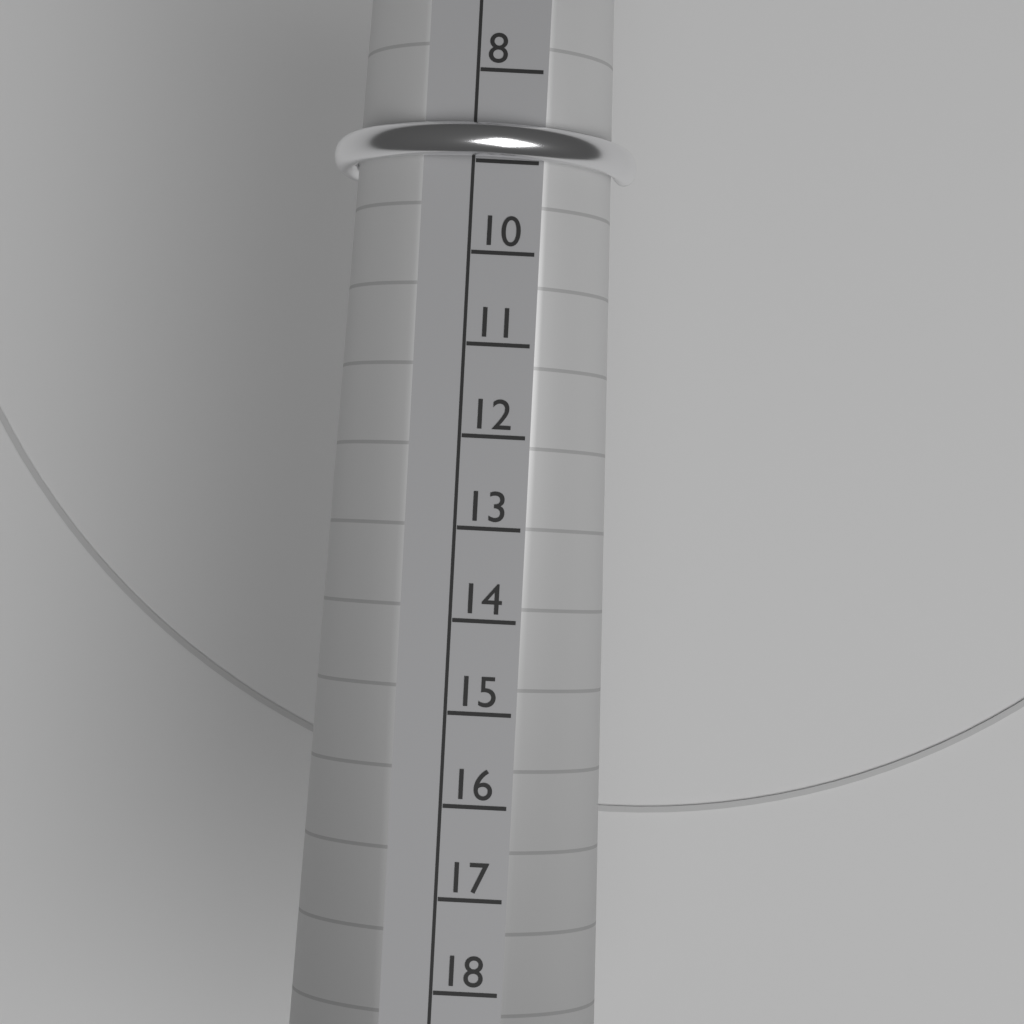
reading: 9 (no unit)
